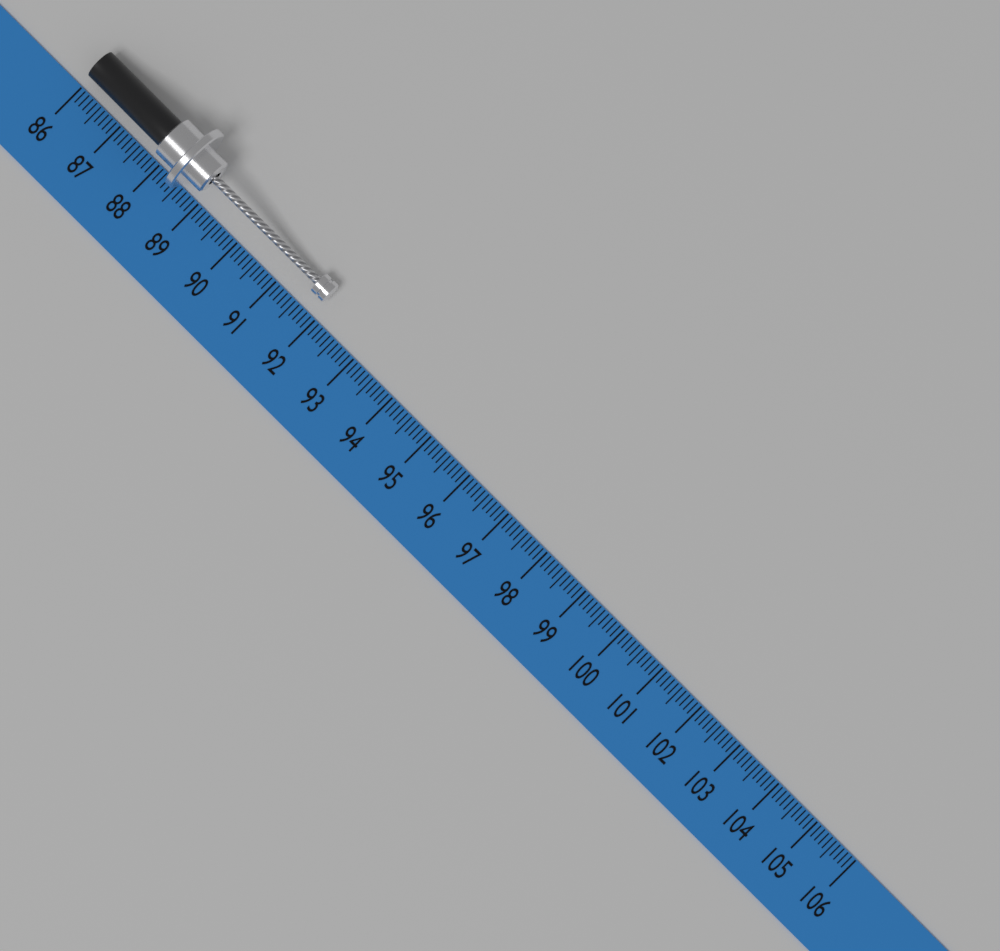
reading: 91.9 (no unit)
